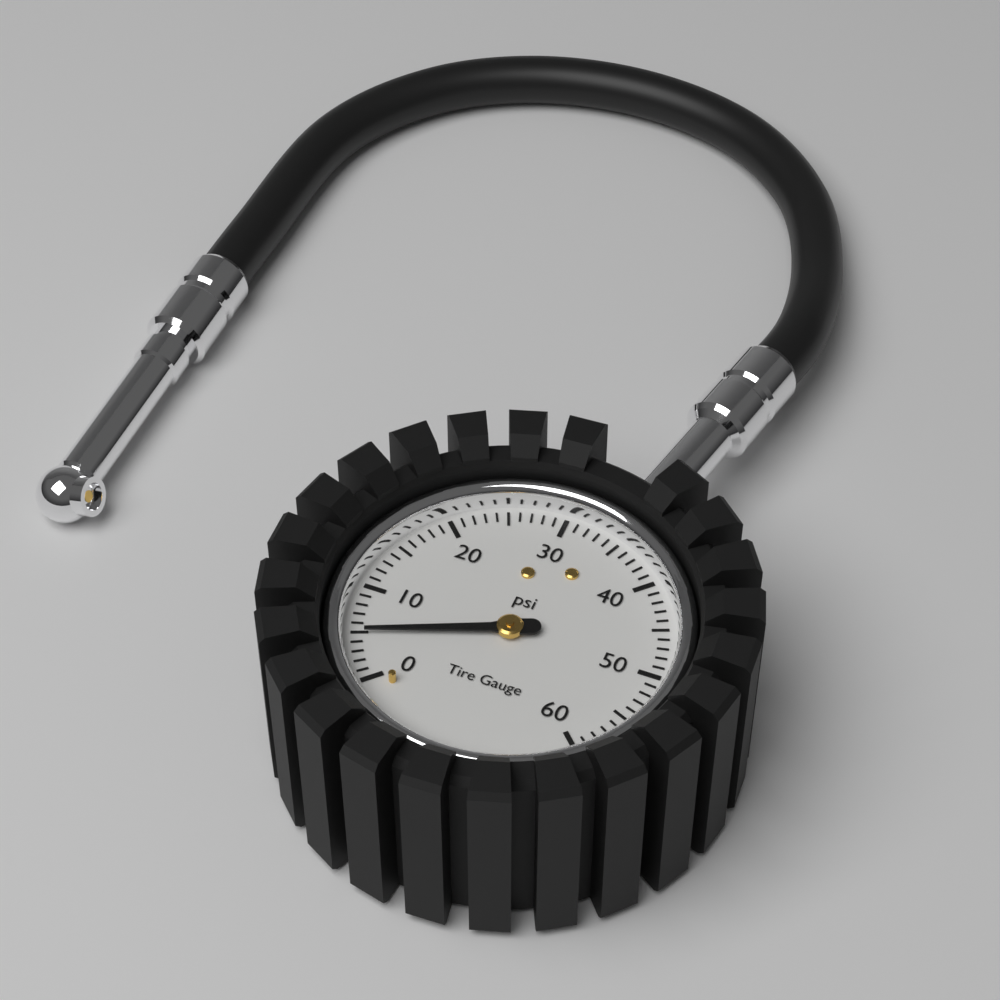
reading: 5 psi
